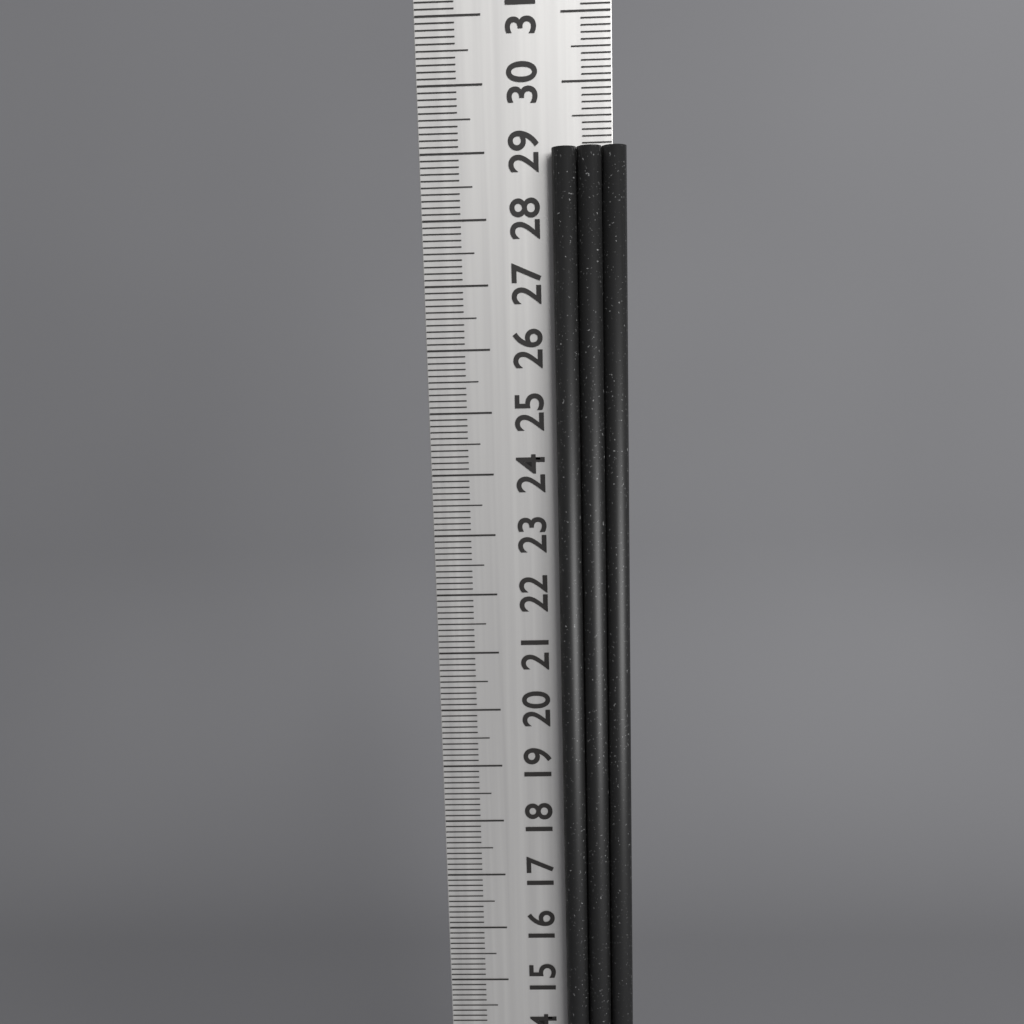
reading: 29.0 cm
